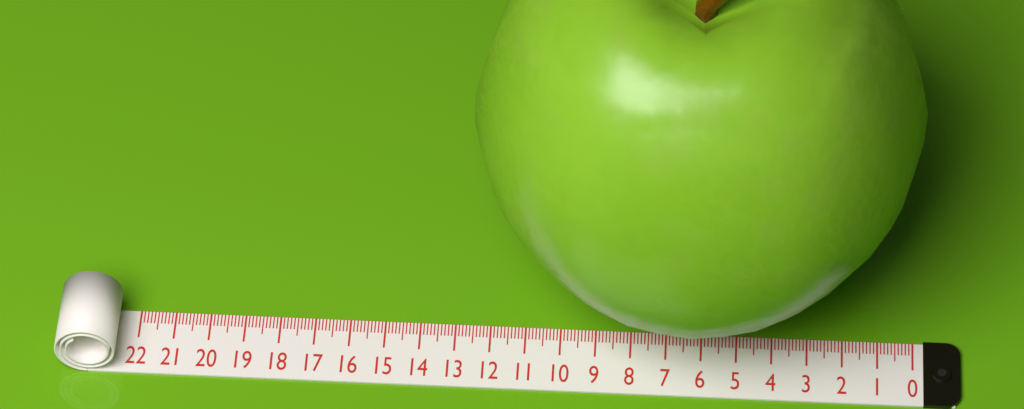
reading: 12.6 (no unit)
